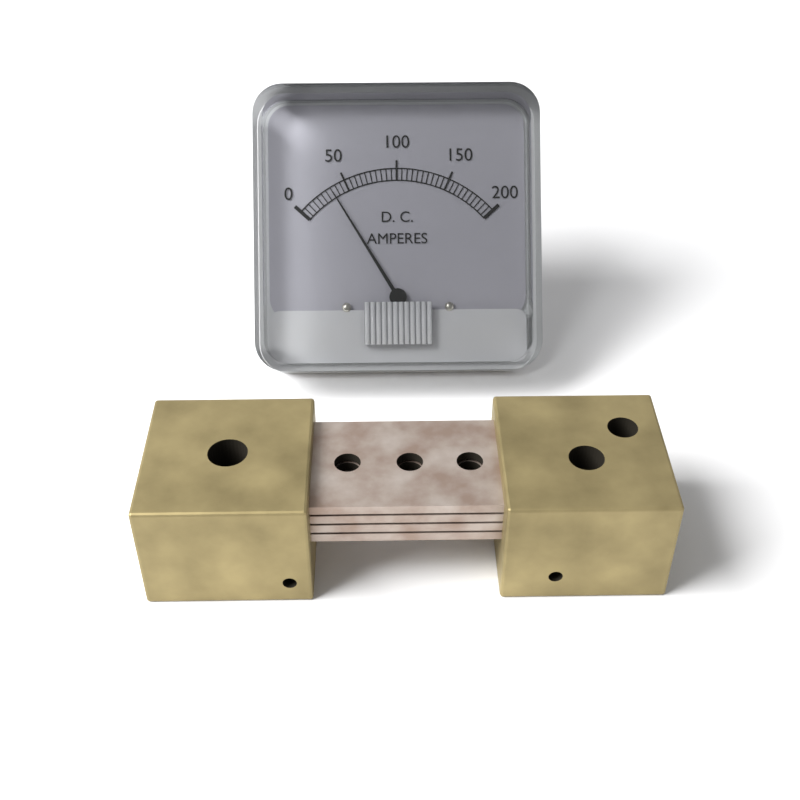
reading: 35 A
